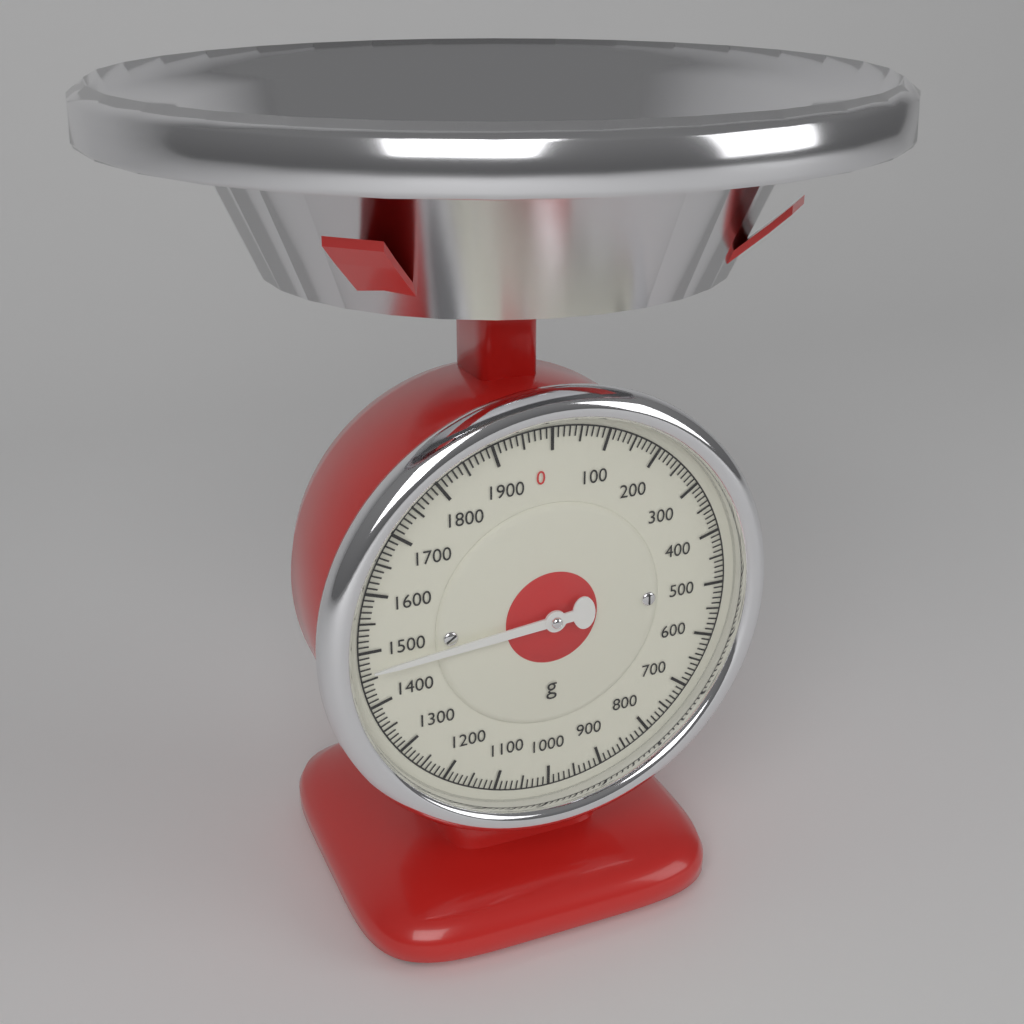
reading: 1470 g
